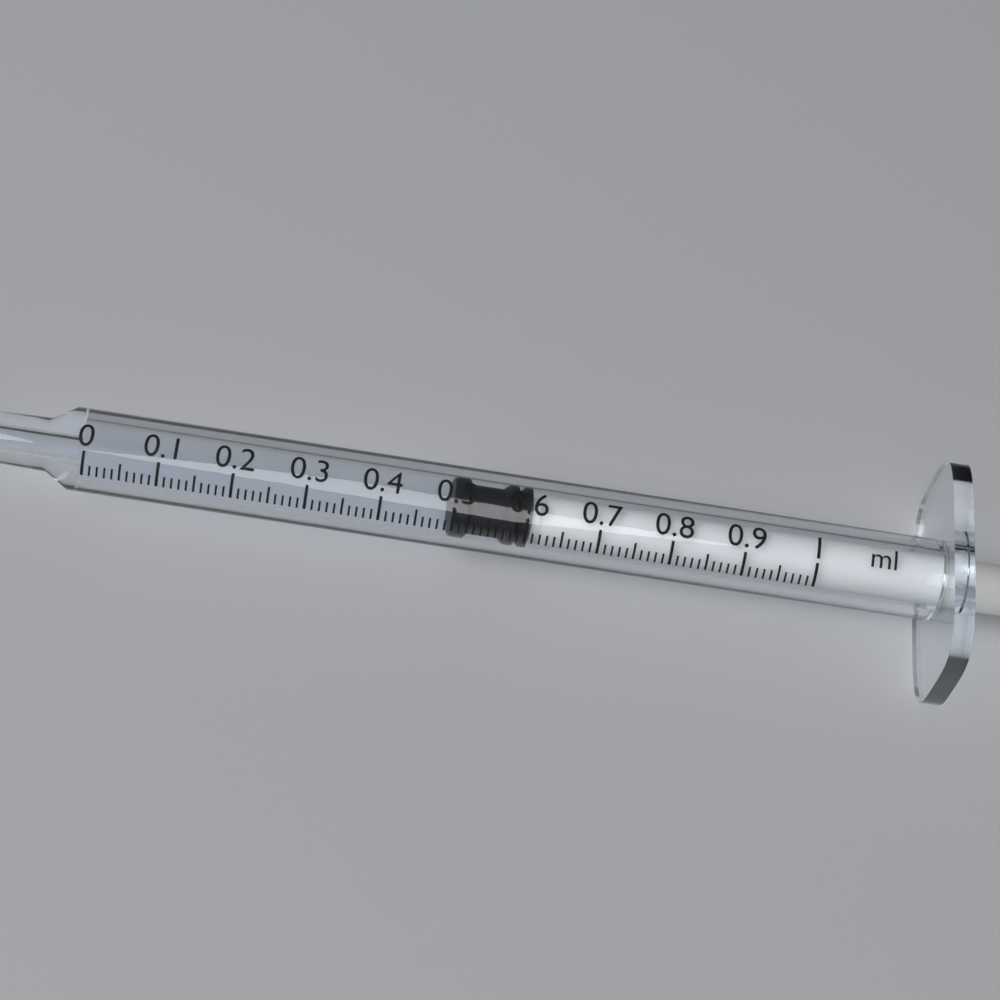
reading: 0.50 ml
